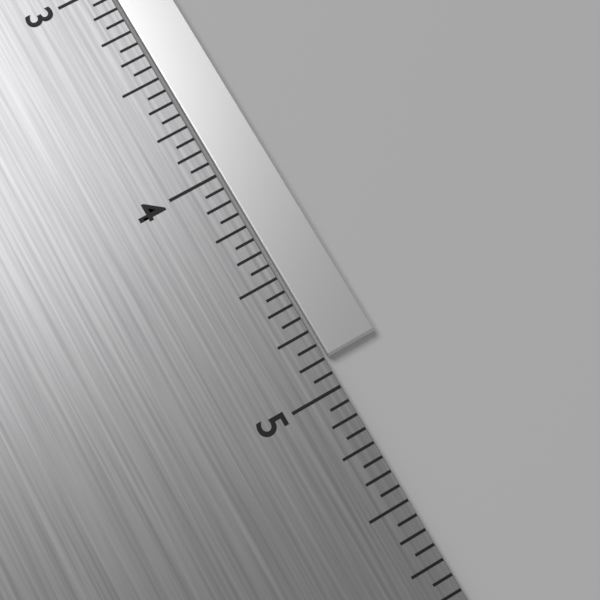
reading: 4.8750 in
